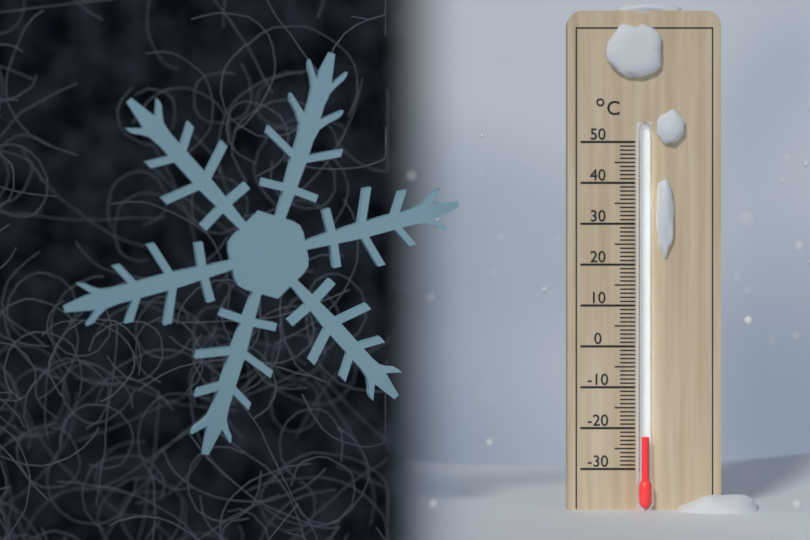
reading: -22 °C
